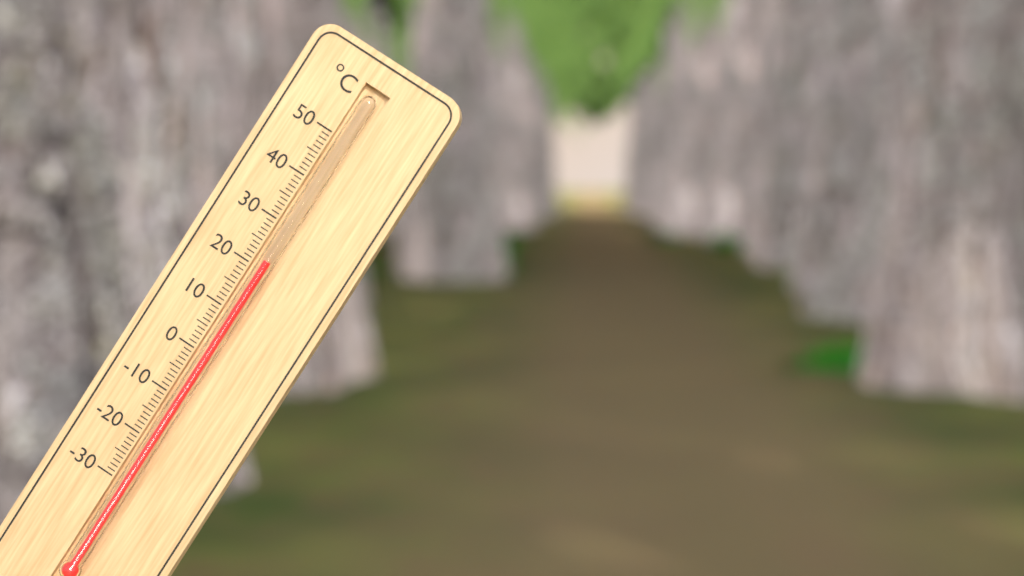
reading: 22 °C
